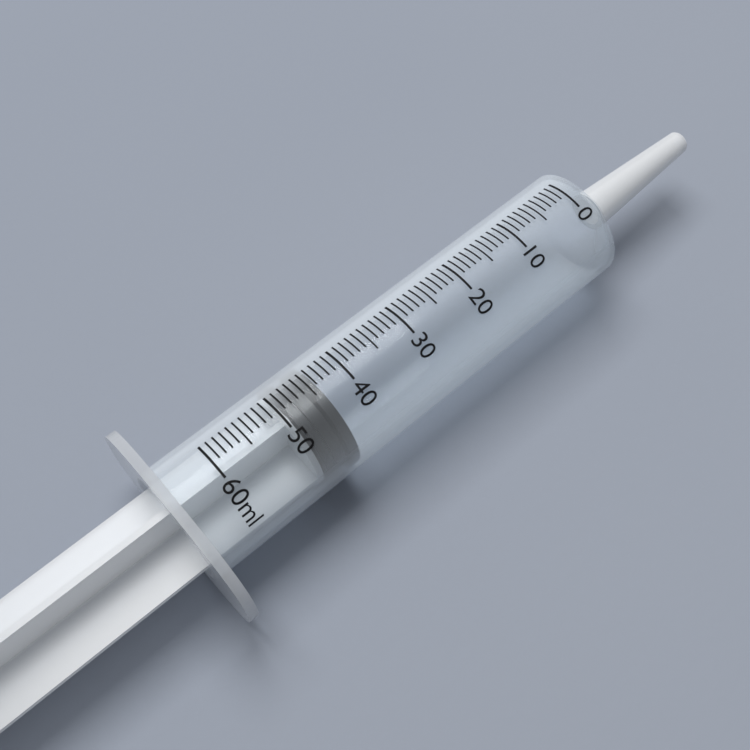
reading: 44 ml
